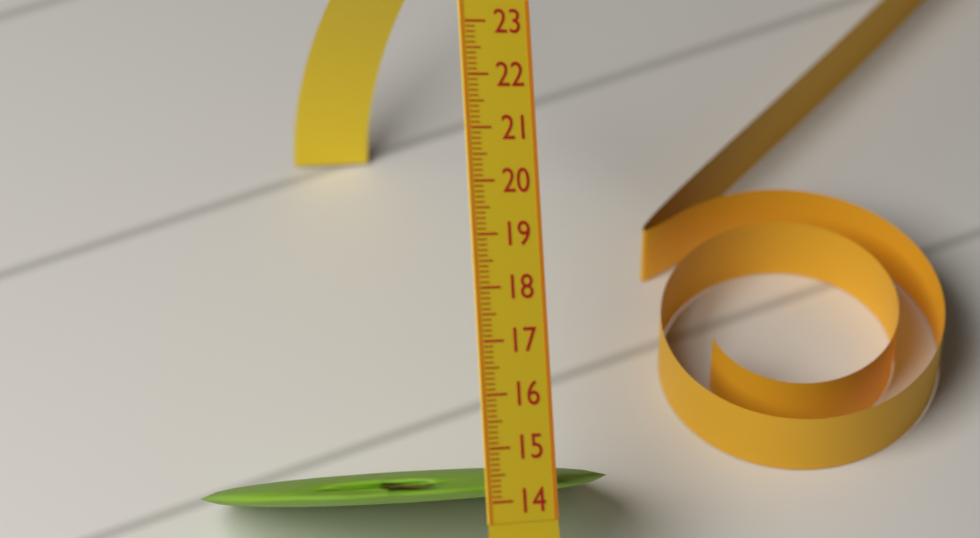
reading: 14.6 (no unit)
